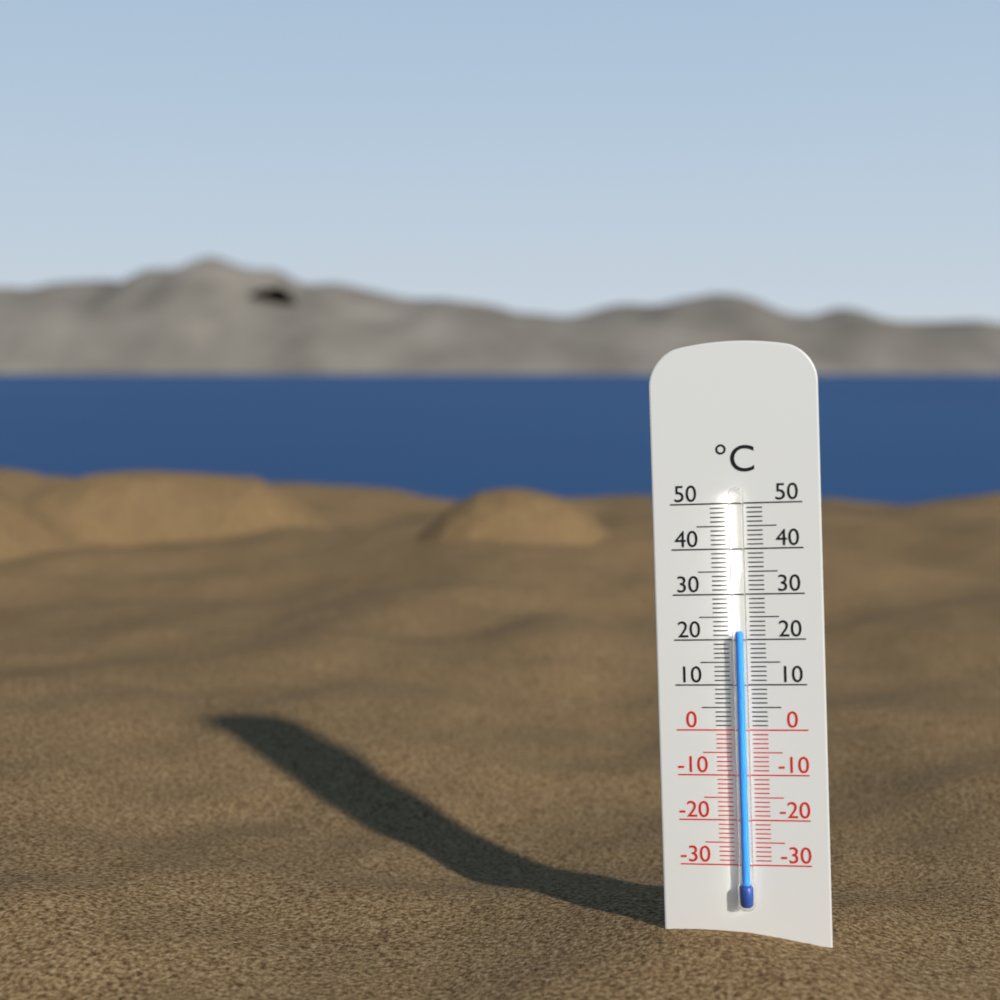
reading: 22 °C
